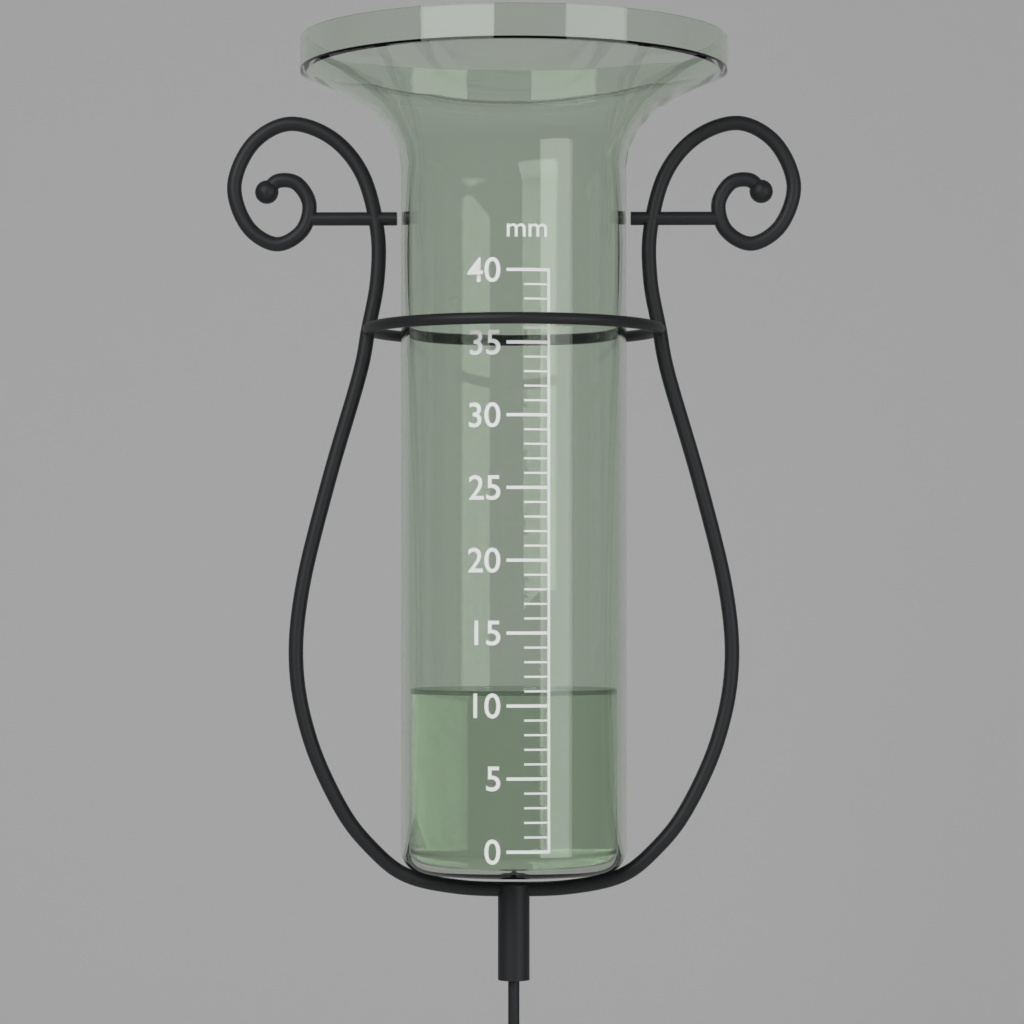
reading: 11 mm
